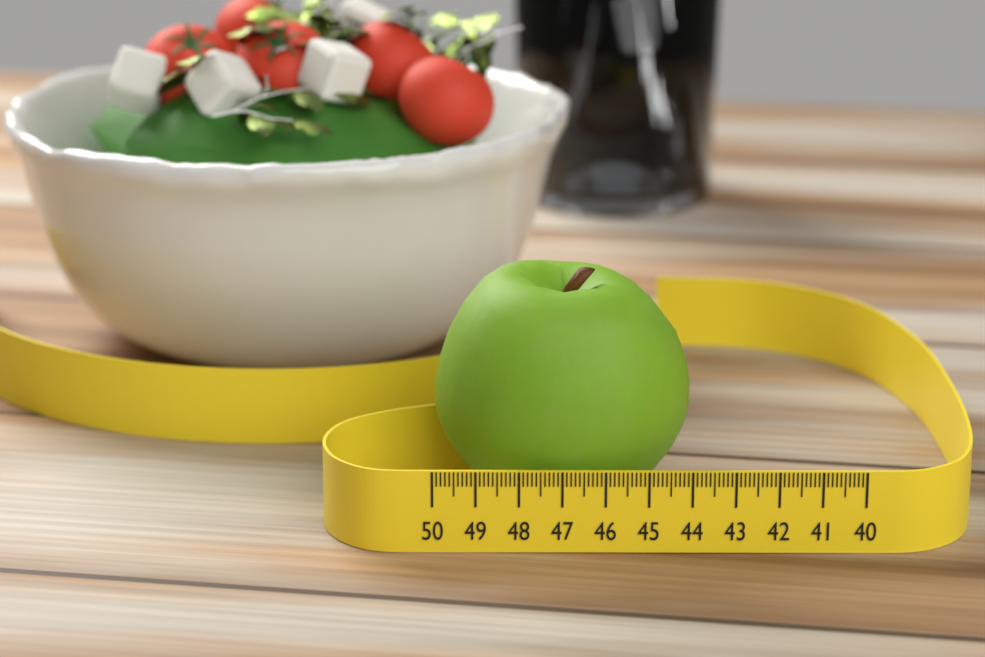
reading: 43.9 (no unit)
